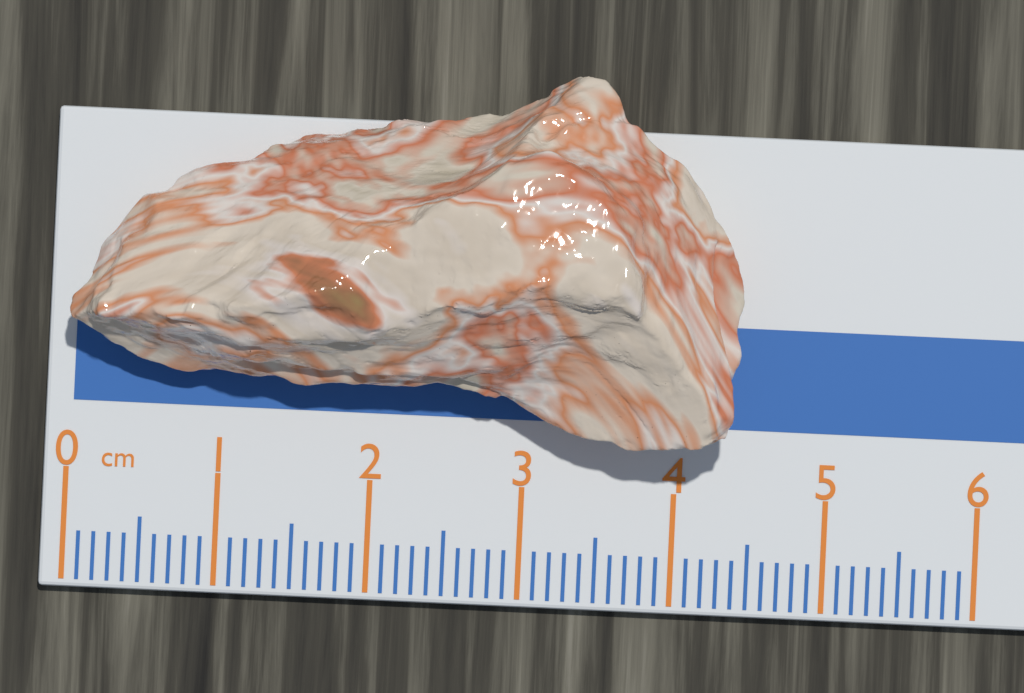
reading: 4.4 cm
